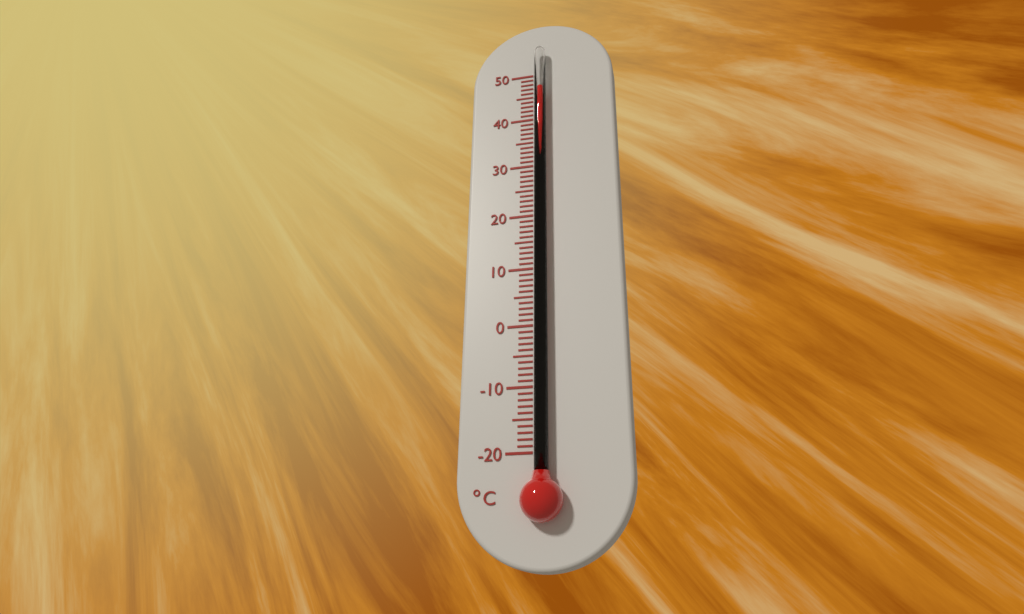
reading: 46 °C
